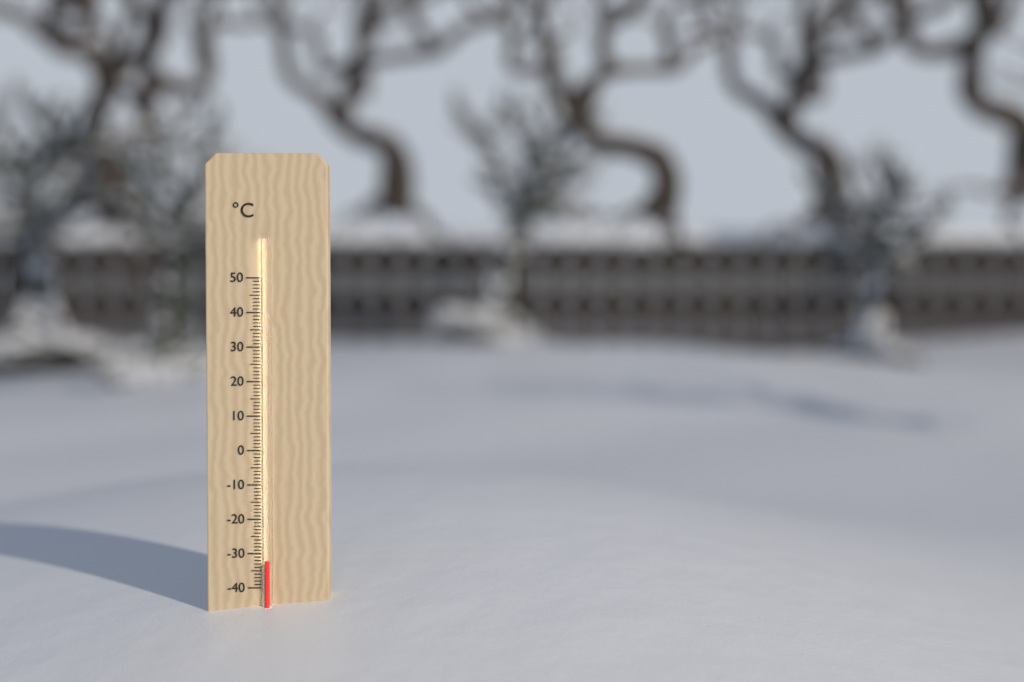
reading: -32 °C
